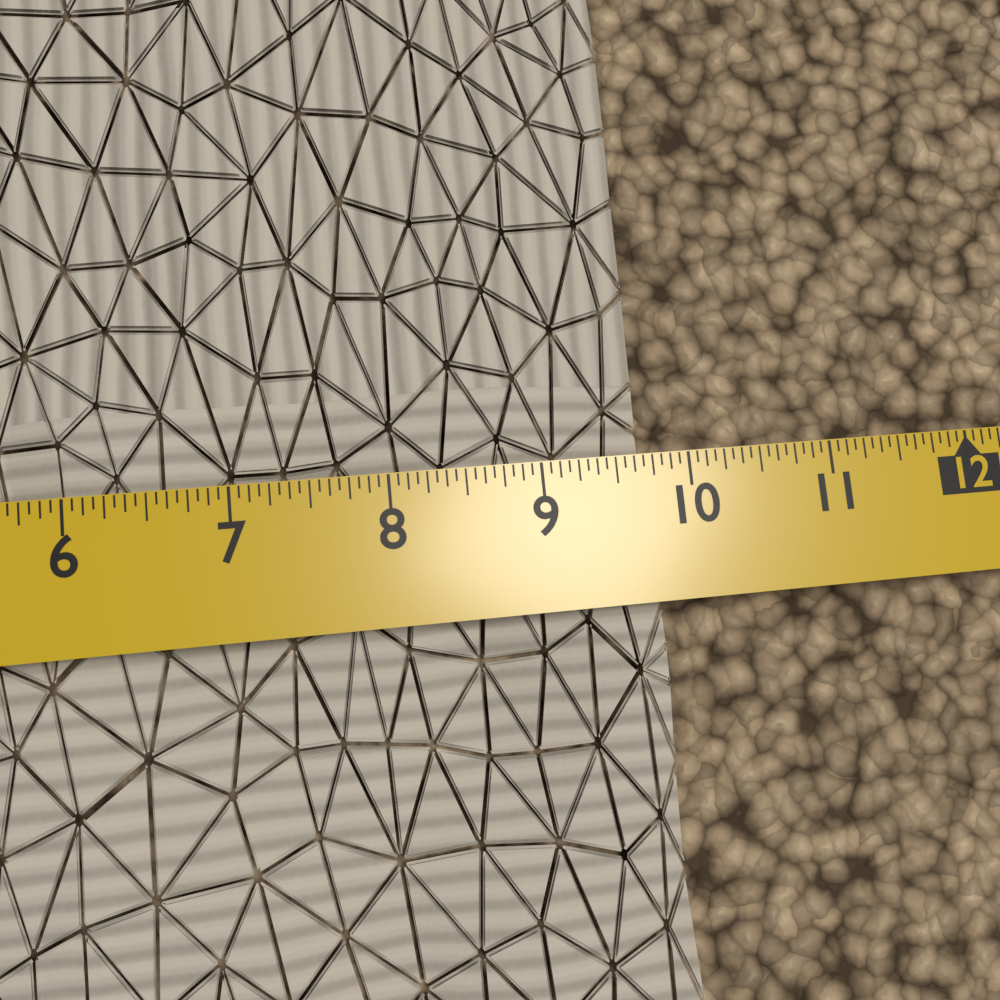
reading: 9.7500 in
